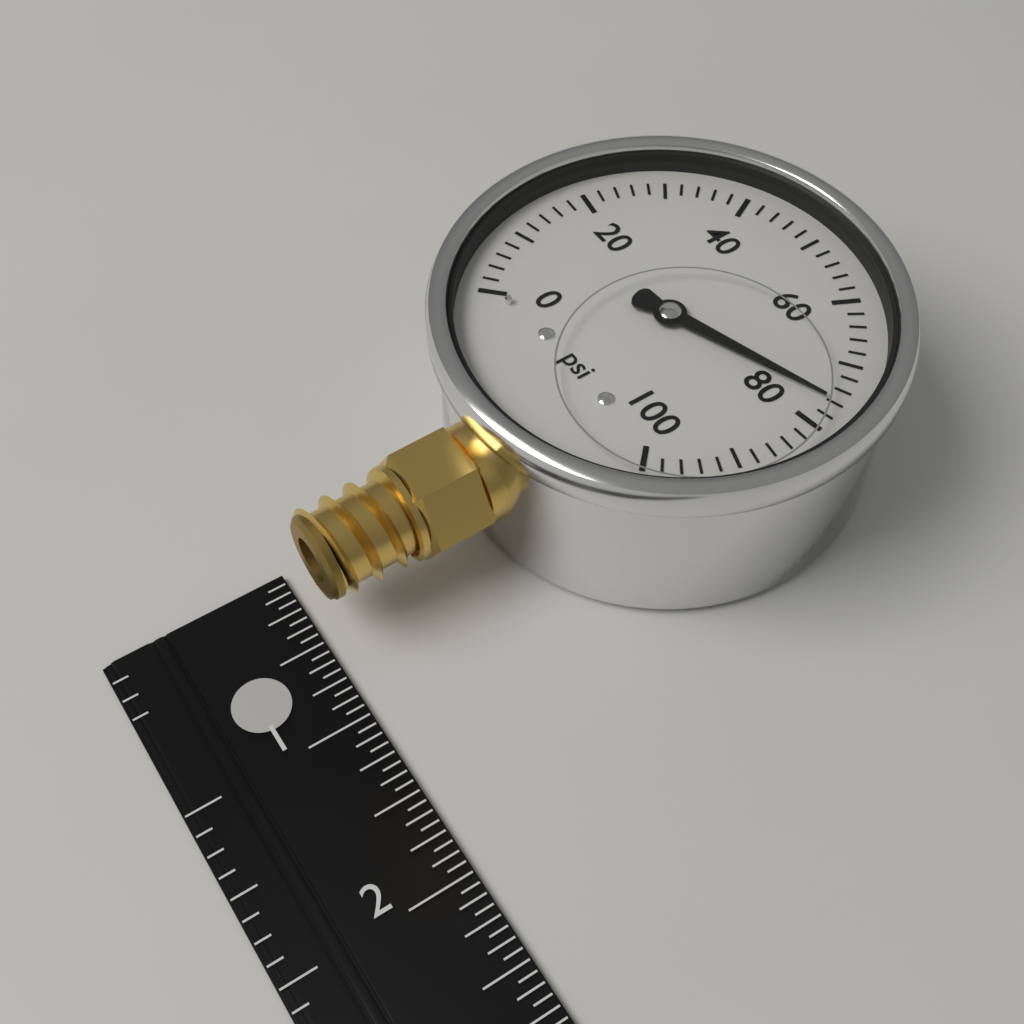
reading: 76 psi
